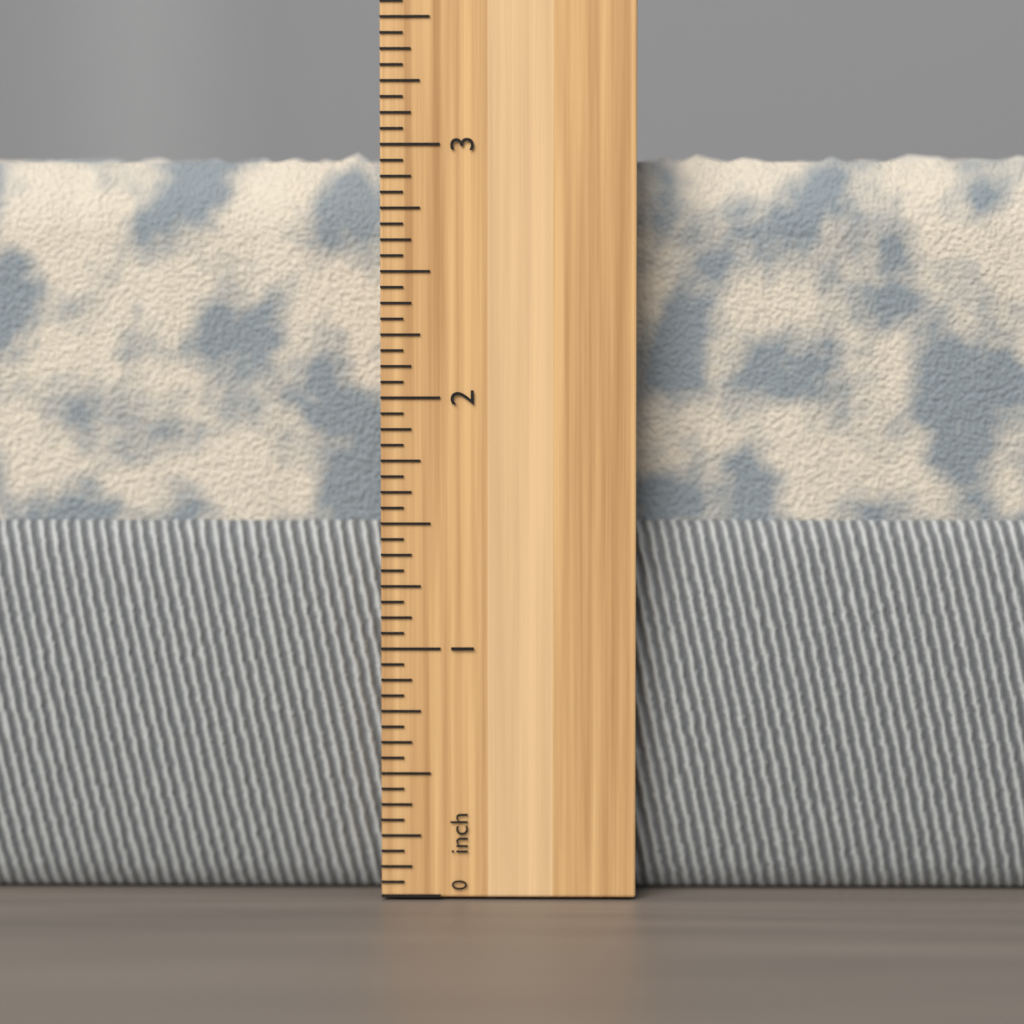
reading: 3.0000 inch
